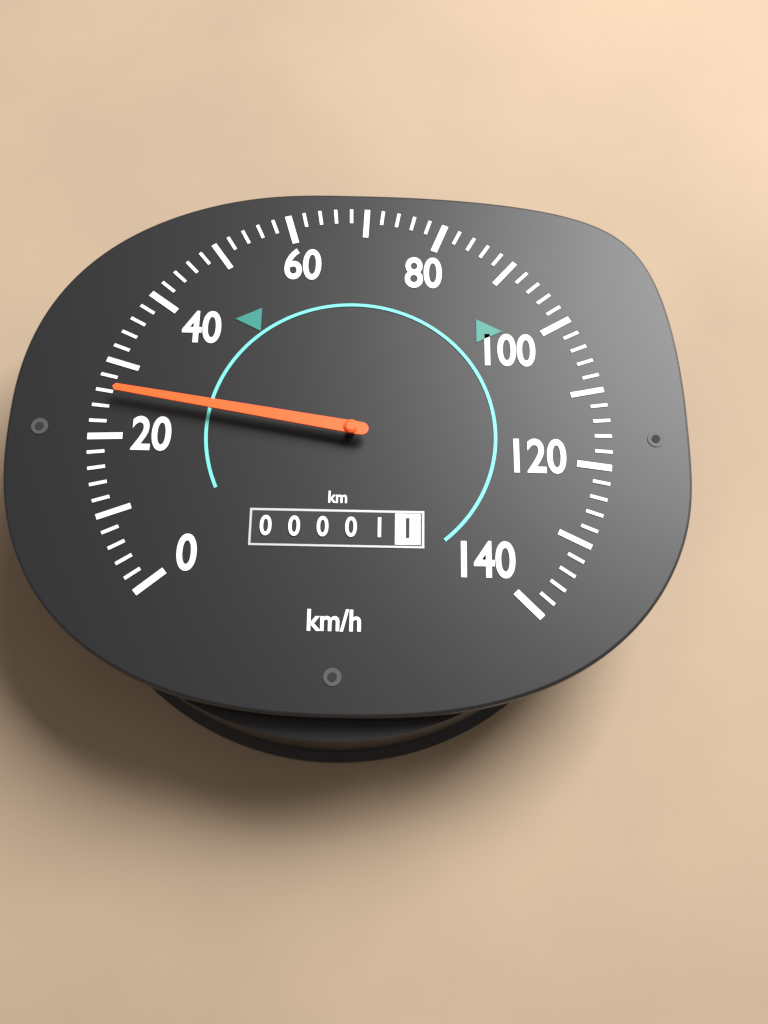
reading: 26 km/h
